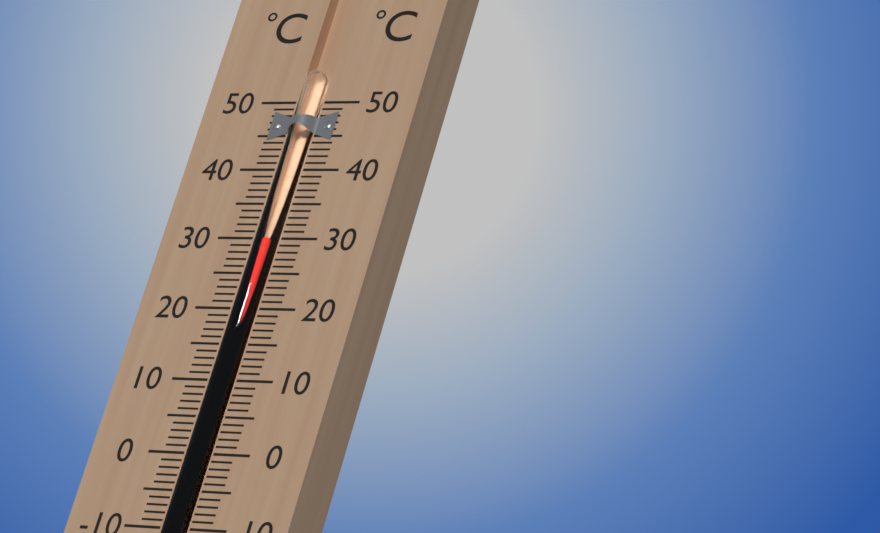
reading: 30 °C
